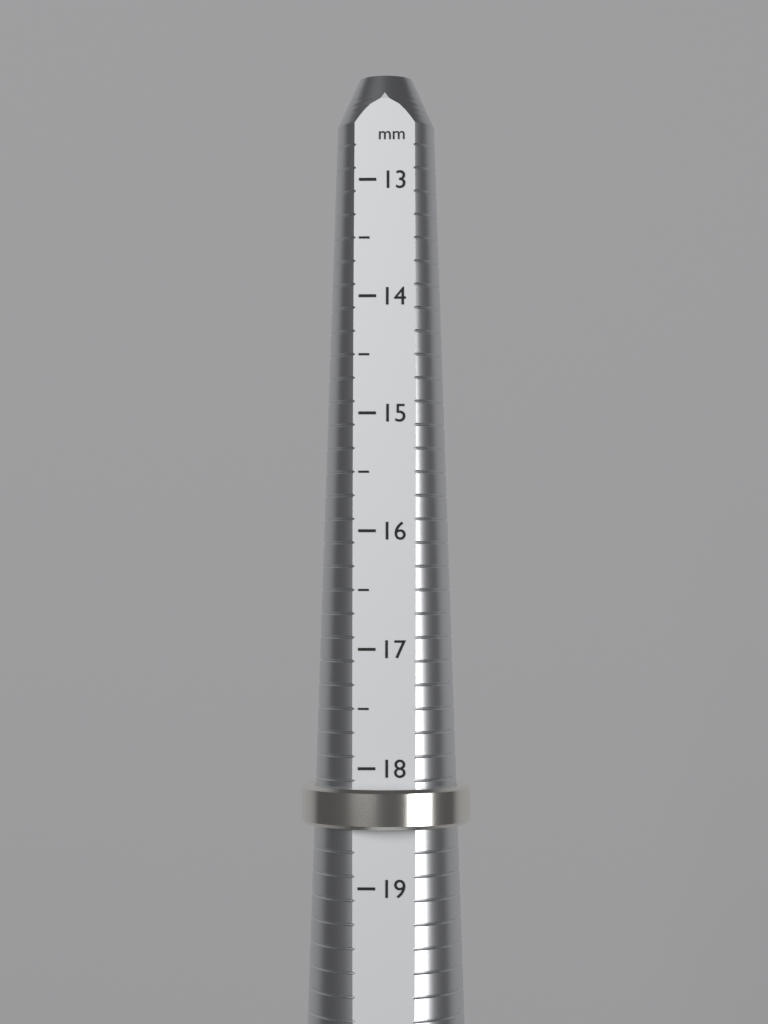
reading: 18.5 mm
